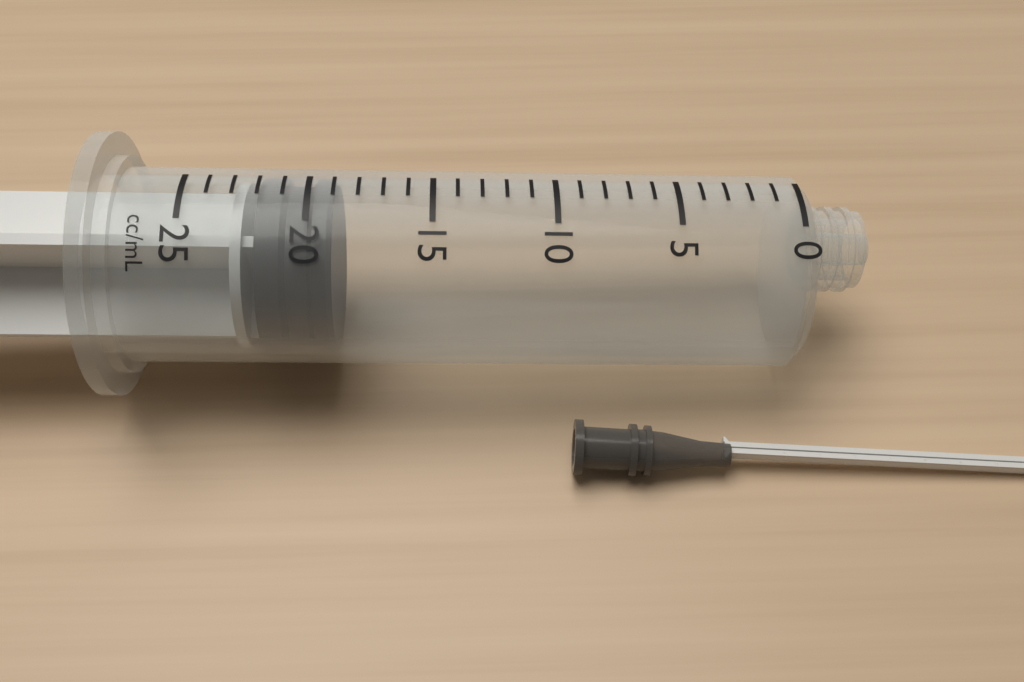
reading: 19 ml
